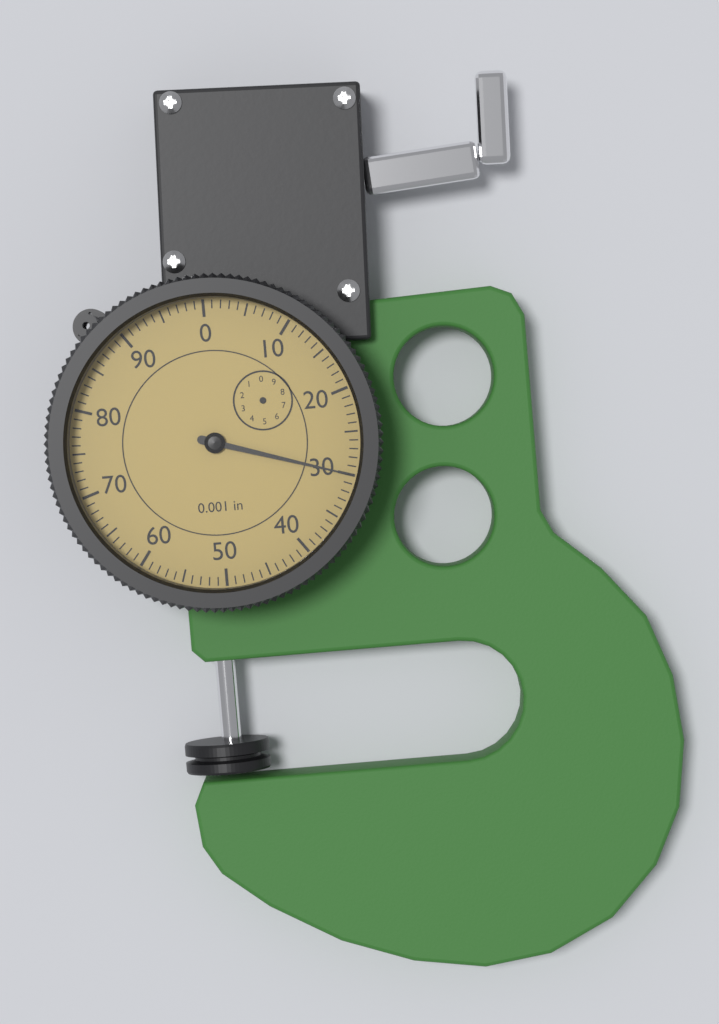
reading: 30 0.001 in
